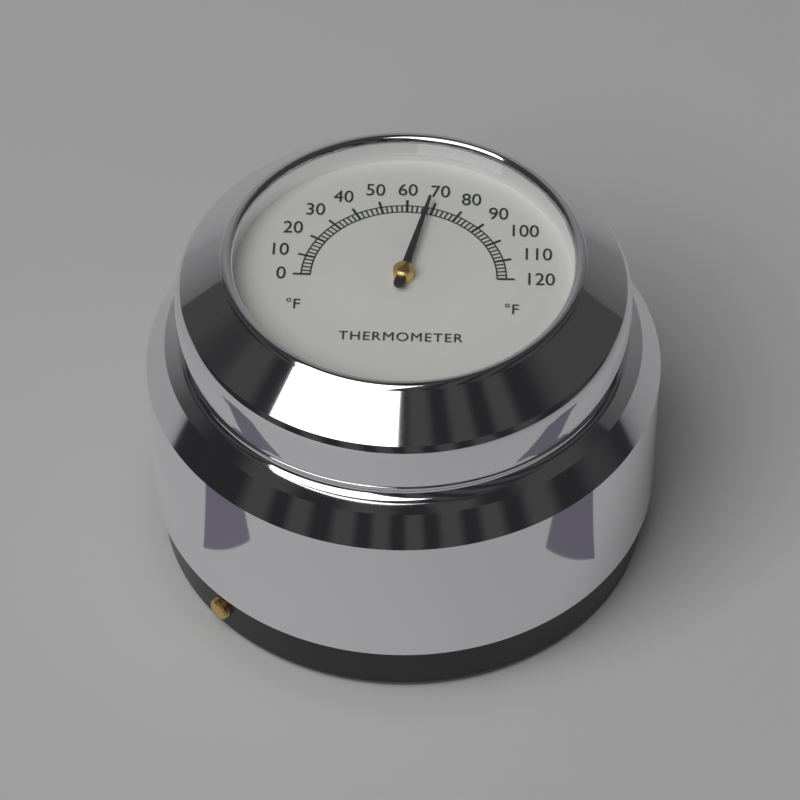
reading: 68 °F
